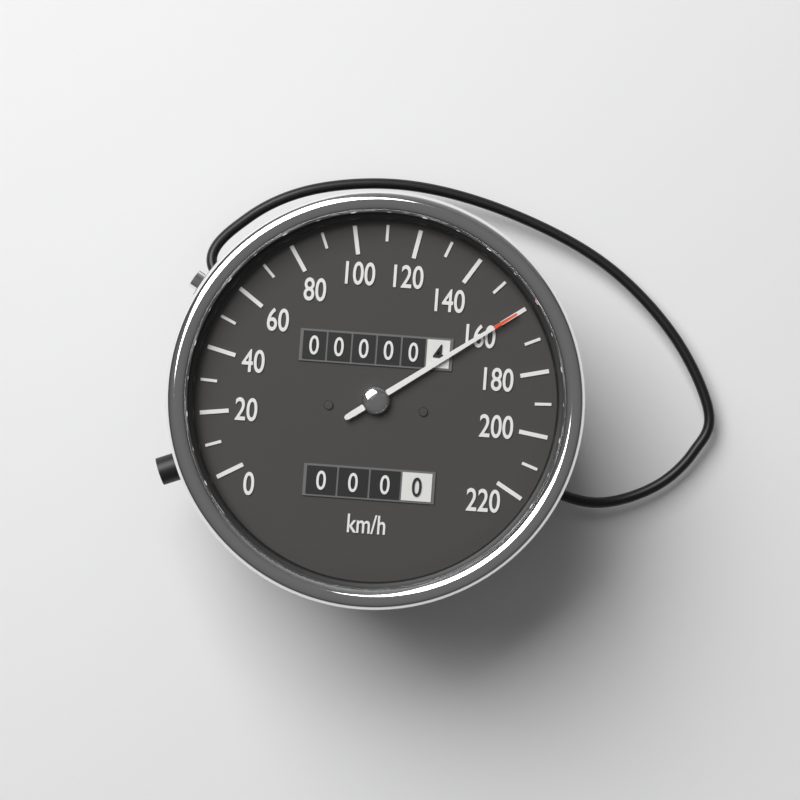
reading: 160 km/h
